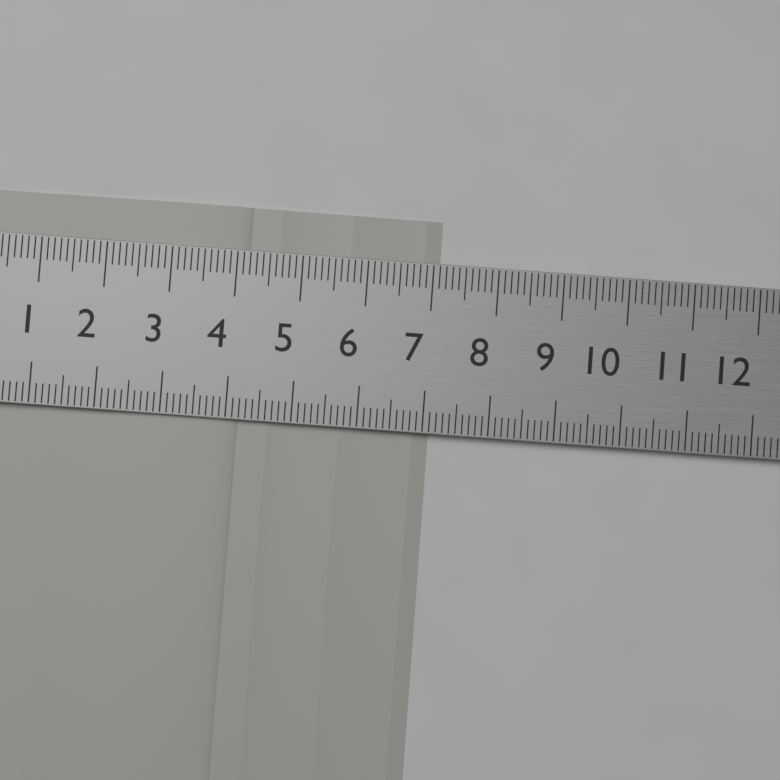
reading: 7.1 cm
